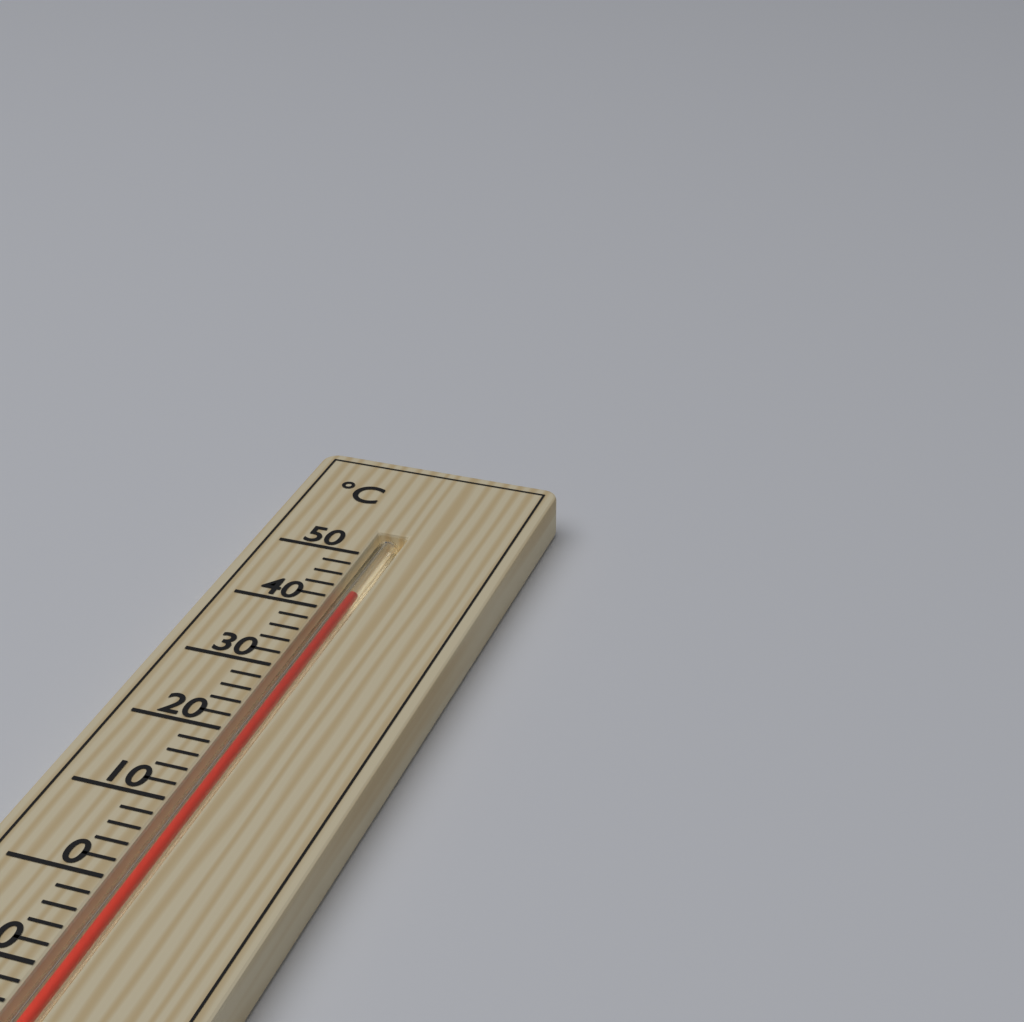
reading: 44 °C
